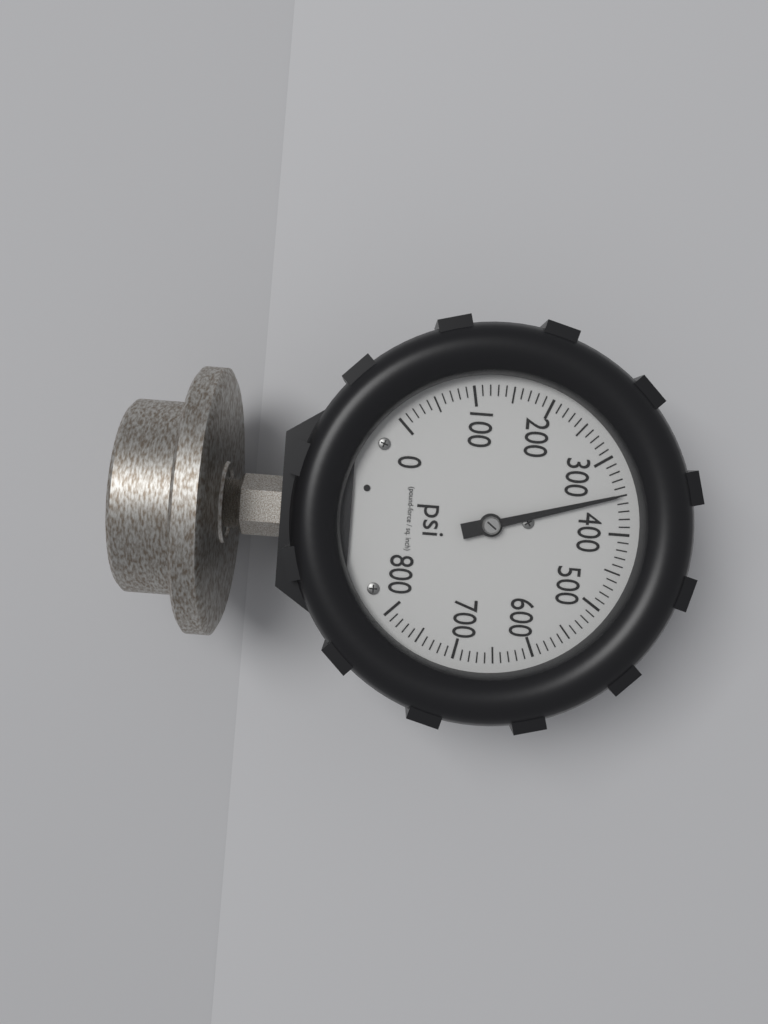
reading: 350 psi
